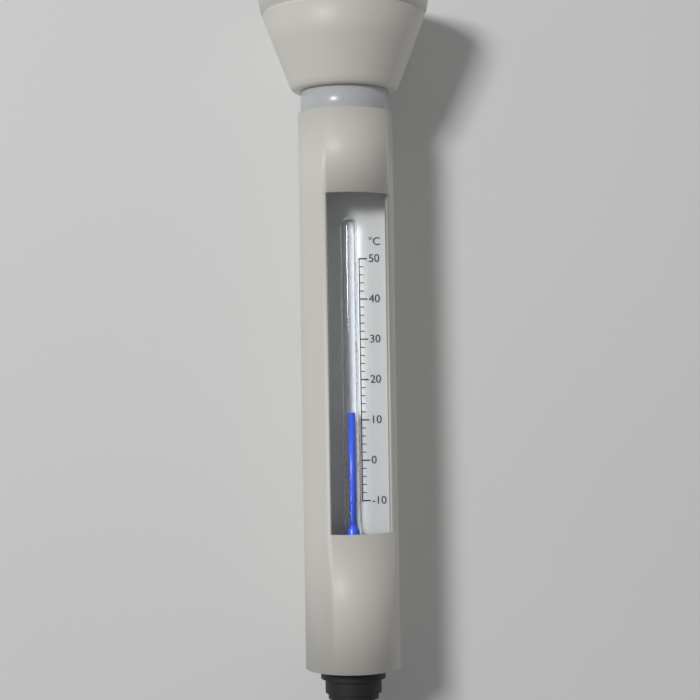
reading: 12 °C
